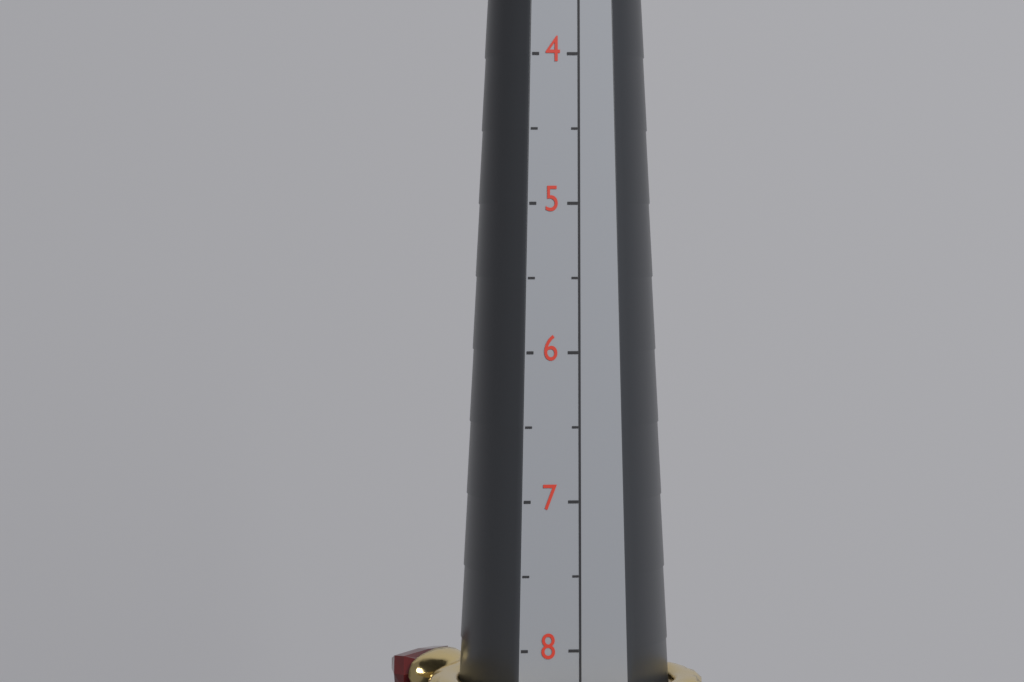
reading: 8.5 (no unit)
